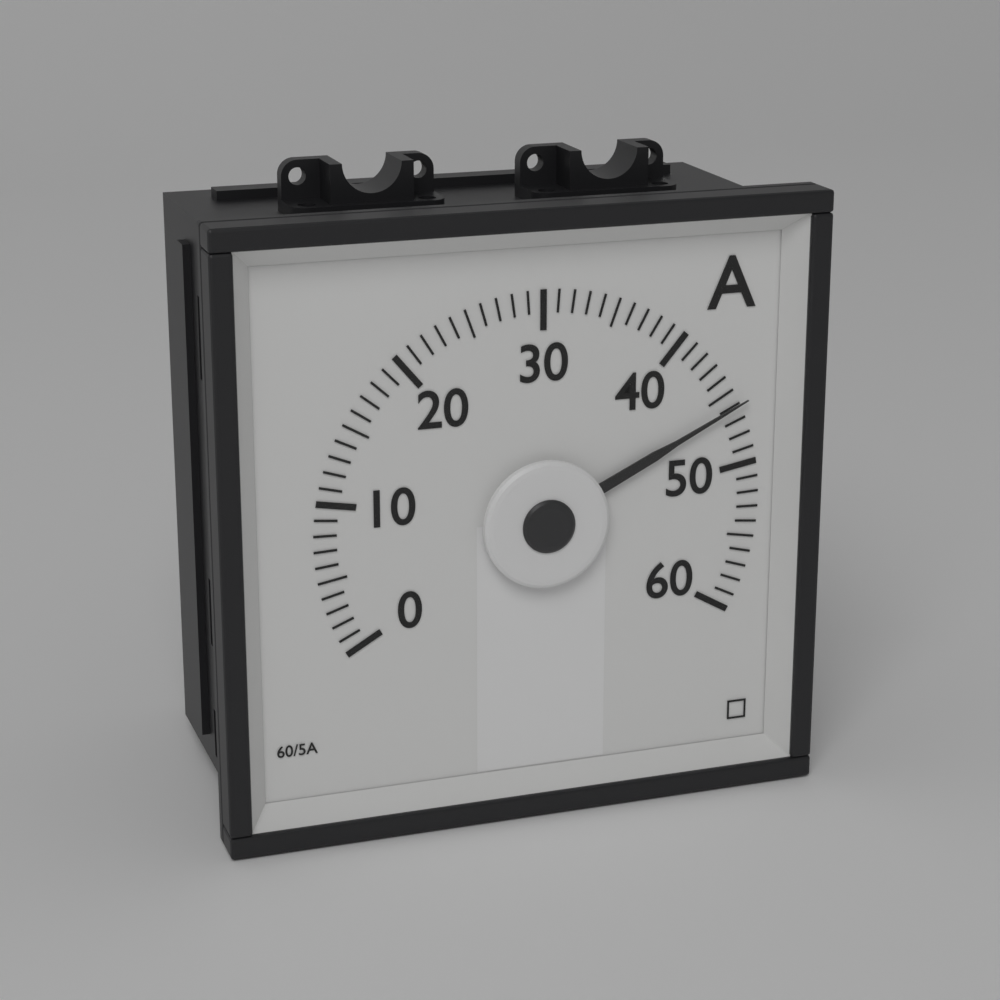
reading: 46 A
